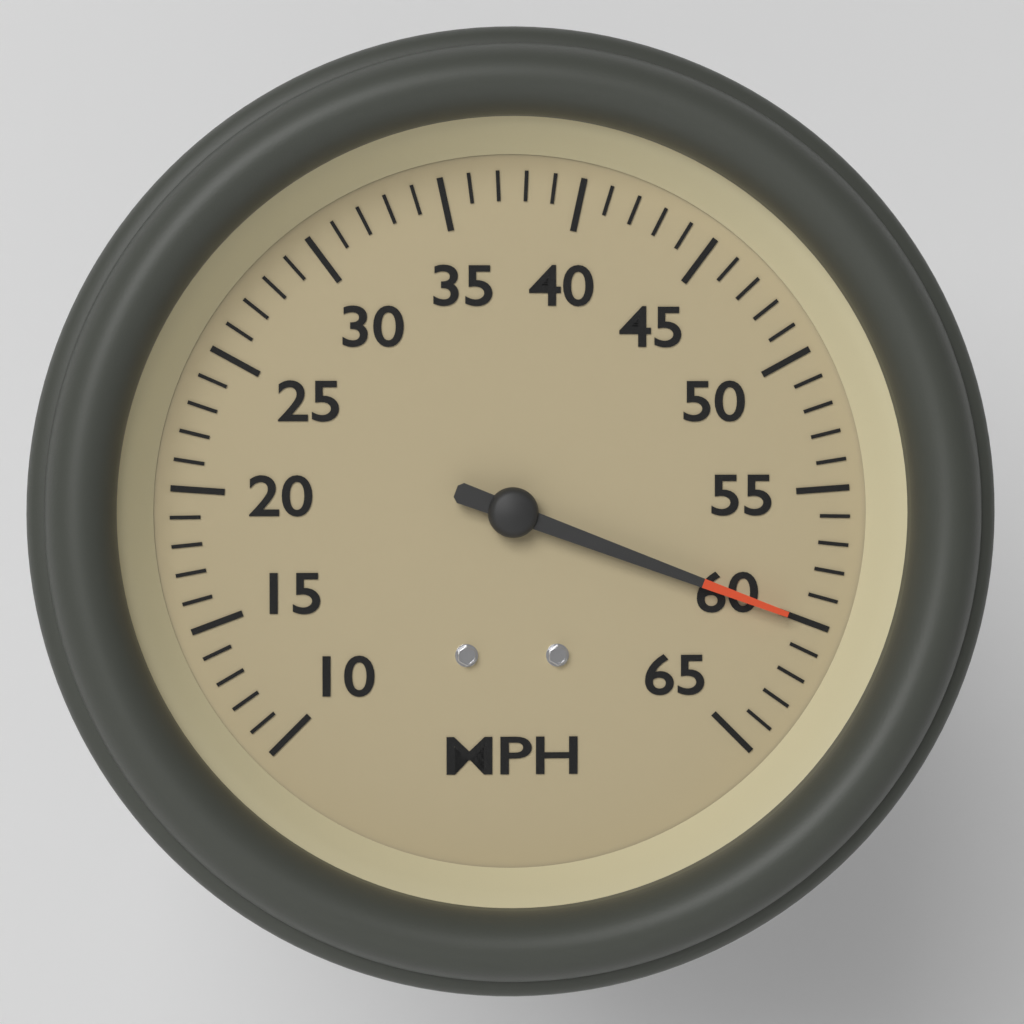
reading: 60 MPH
